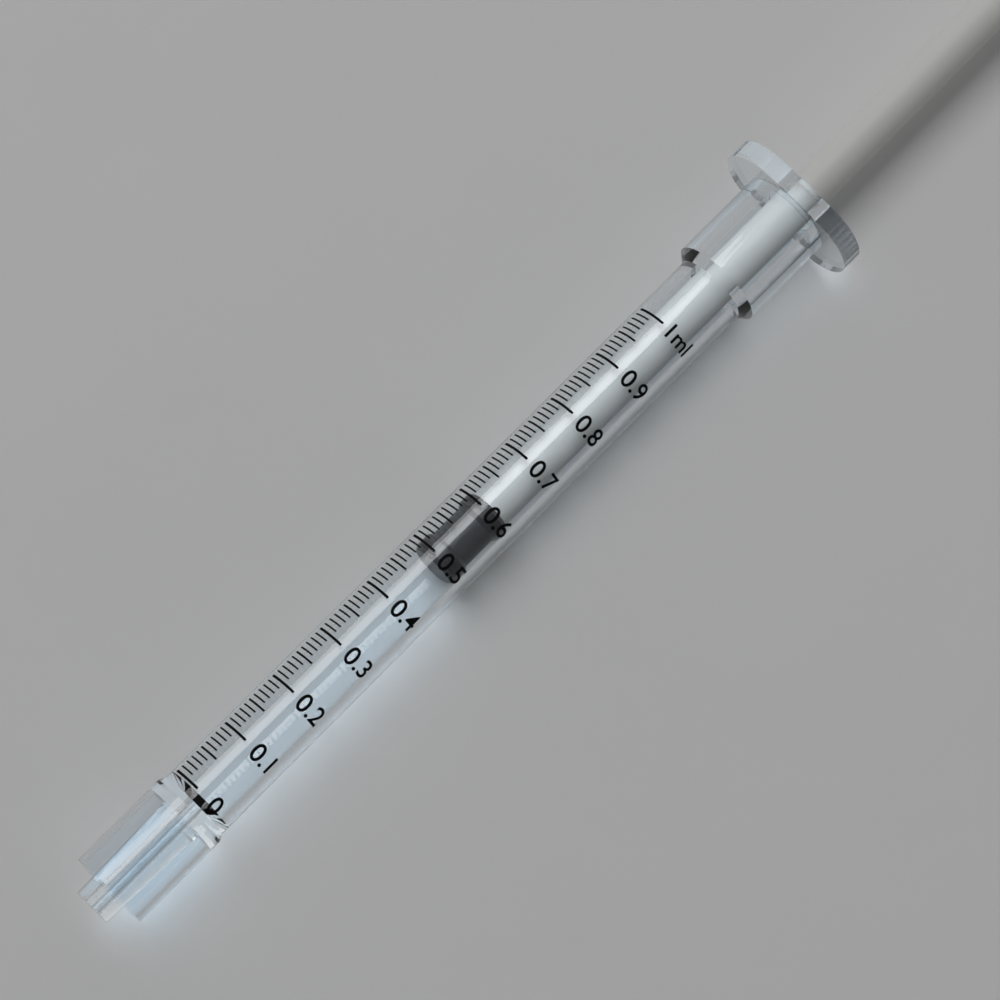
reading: 0.49 ml
